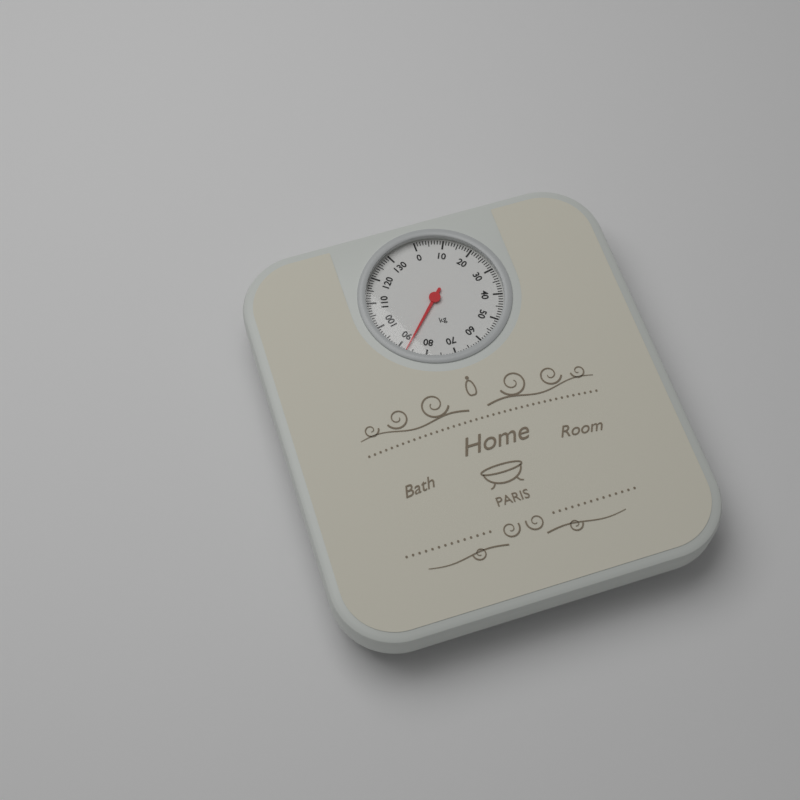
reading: 87 kg
